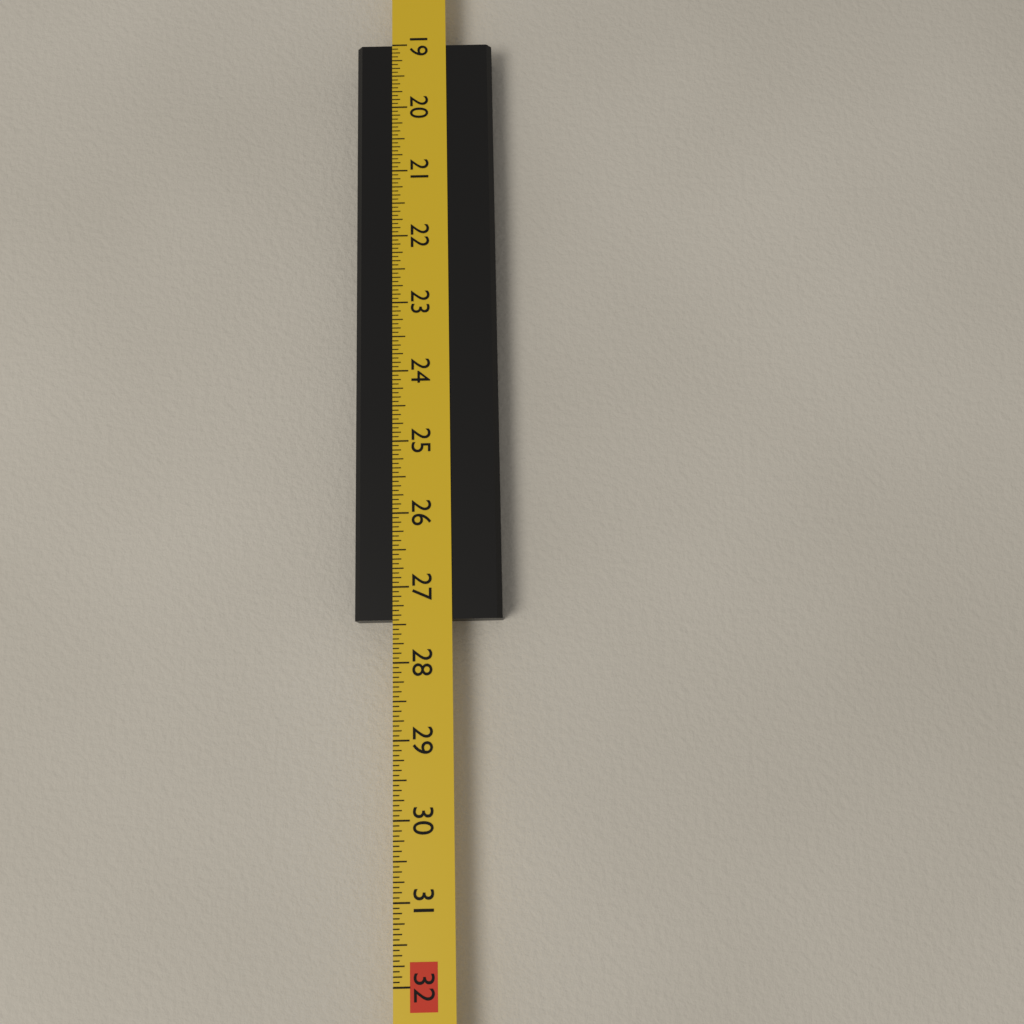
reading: 27.4375 in
